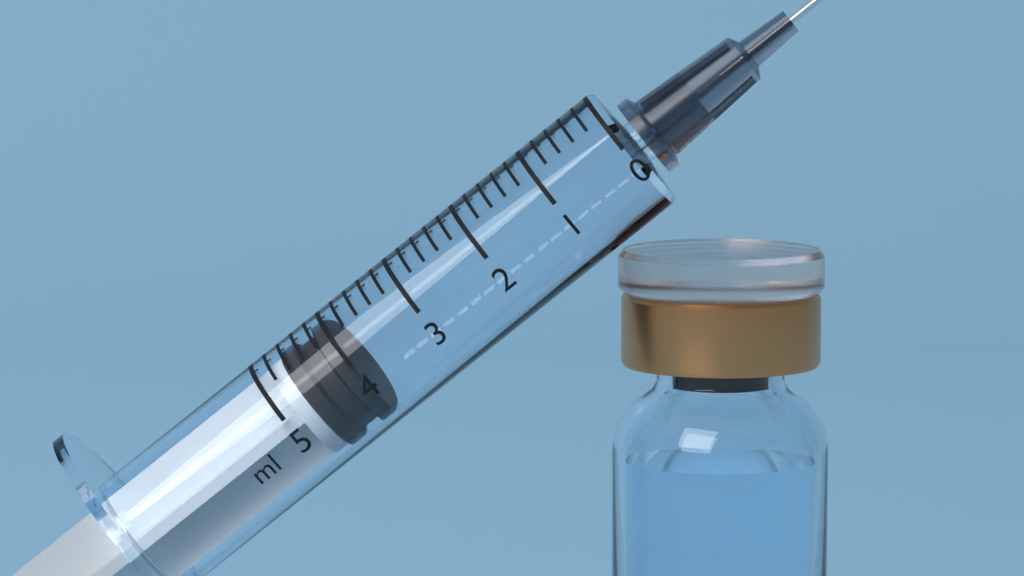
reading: 4.0 ml
